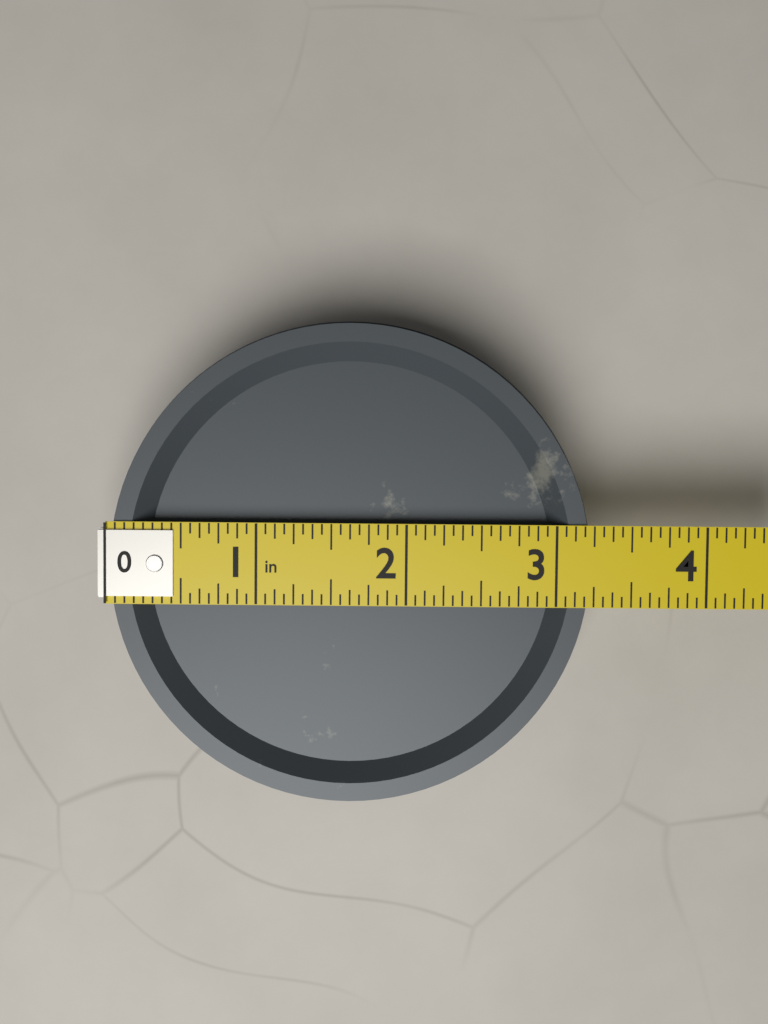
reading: 3.2500 in
